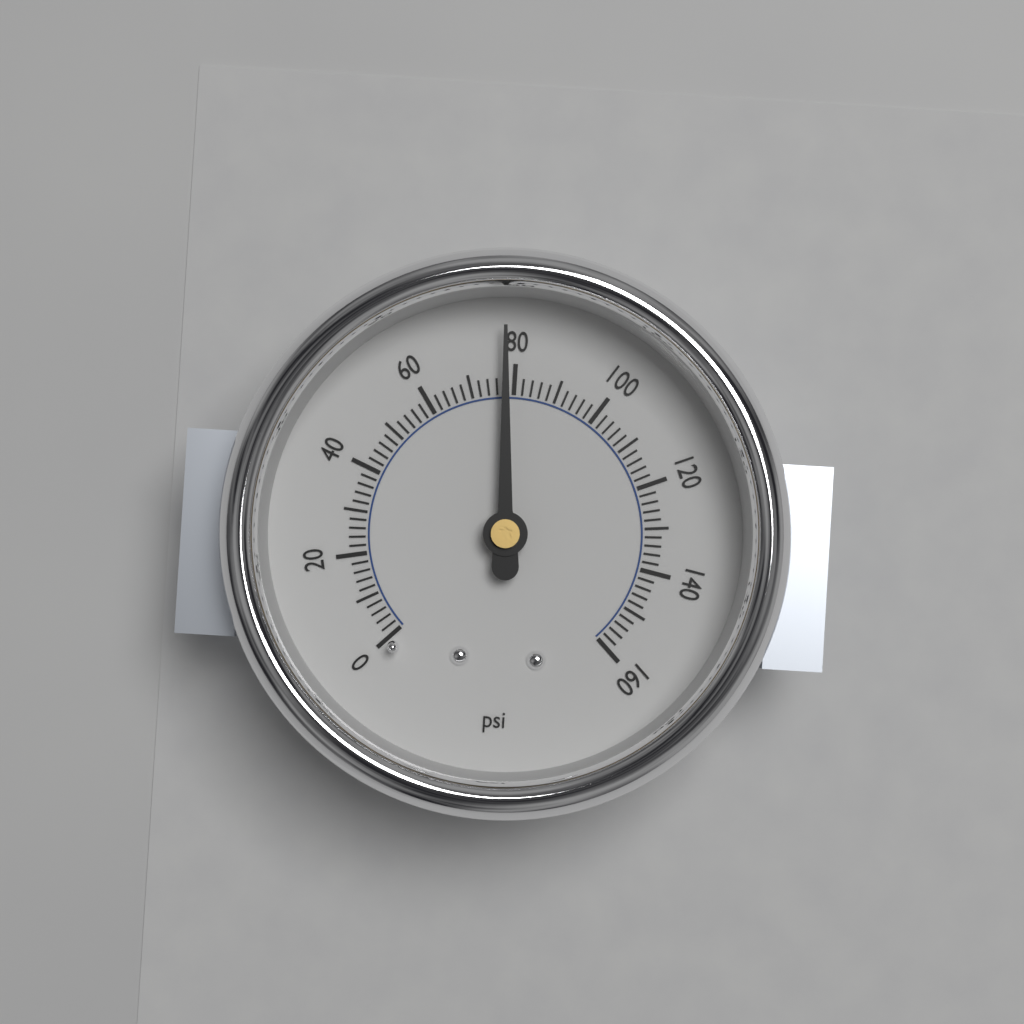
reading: 78 psi
